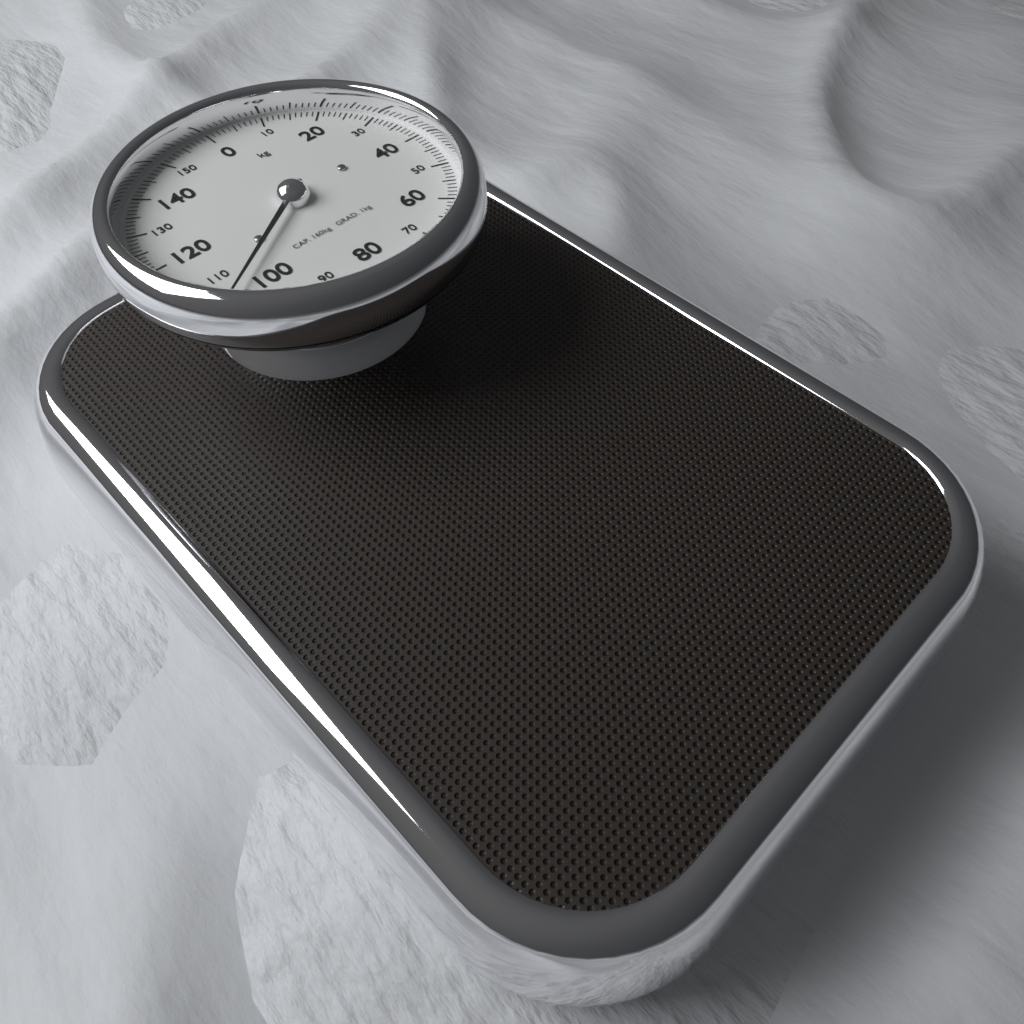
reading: 105 kg
